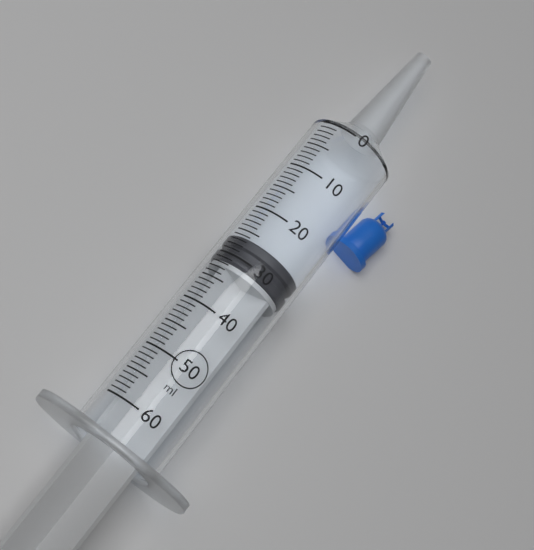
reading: 26 ml
